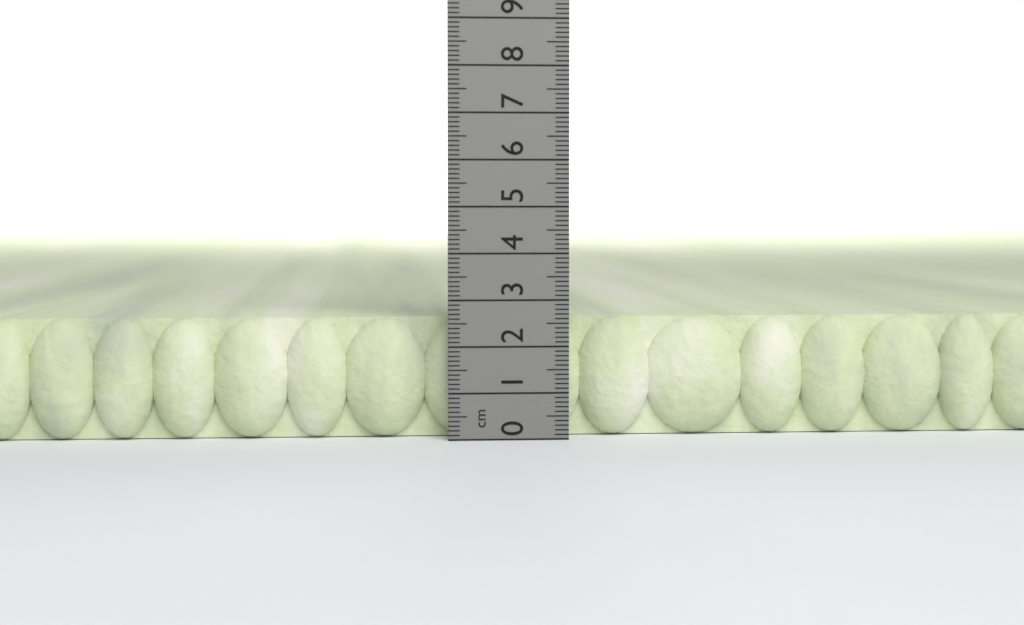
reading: 2.6 cm
